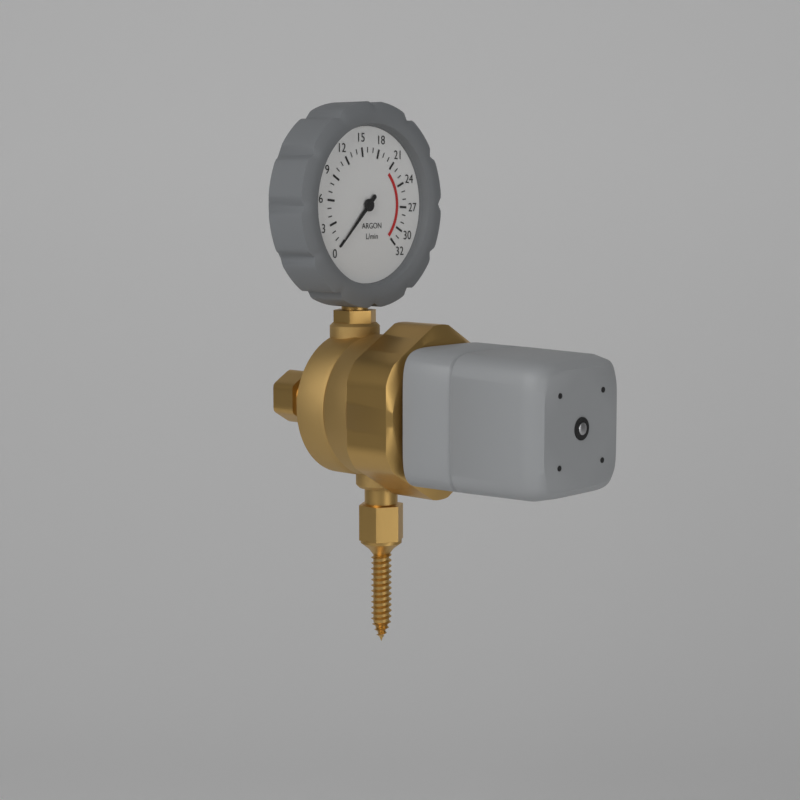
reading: 0 L/min
